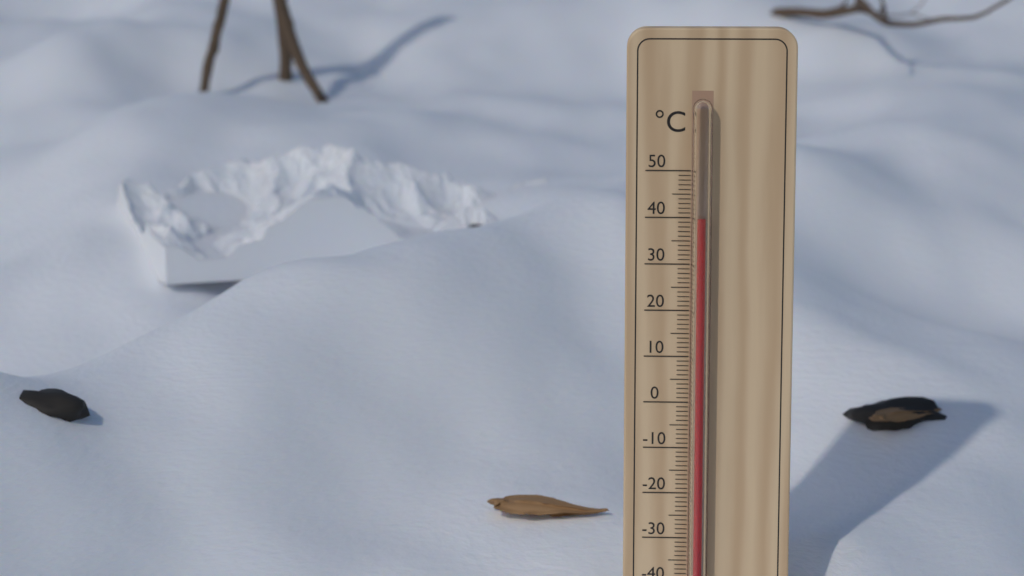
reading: 40 °C
